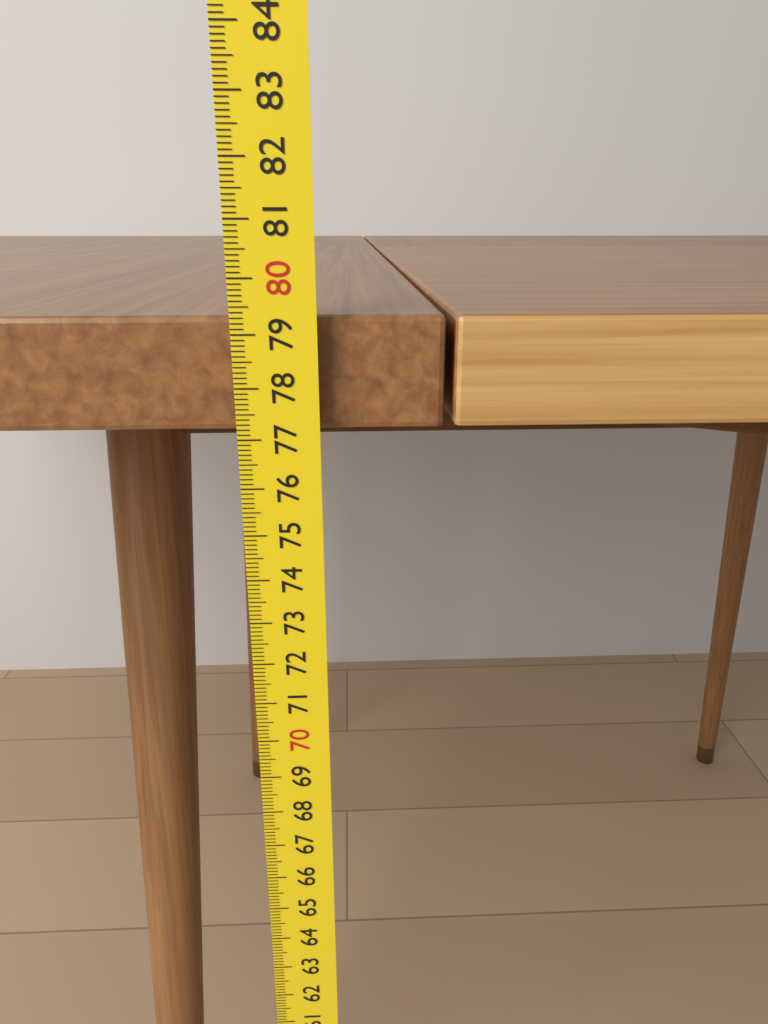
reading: 79.3 cm
